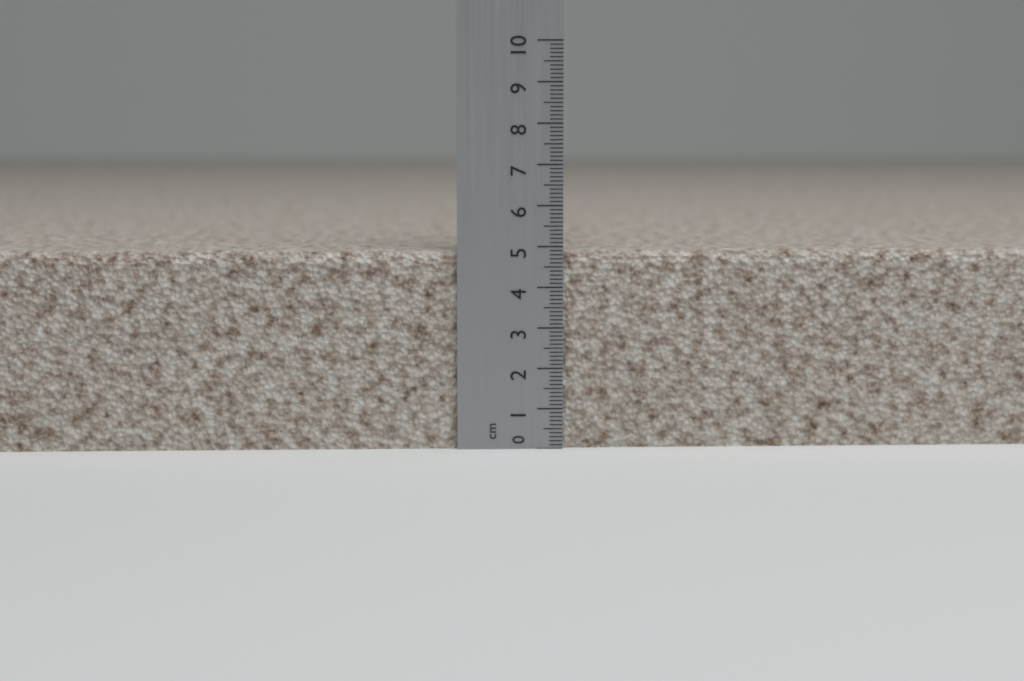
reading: 4.9 cm
